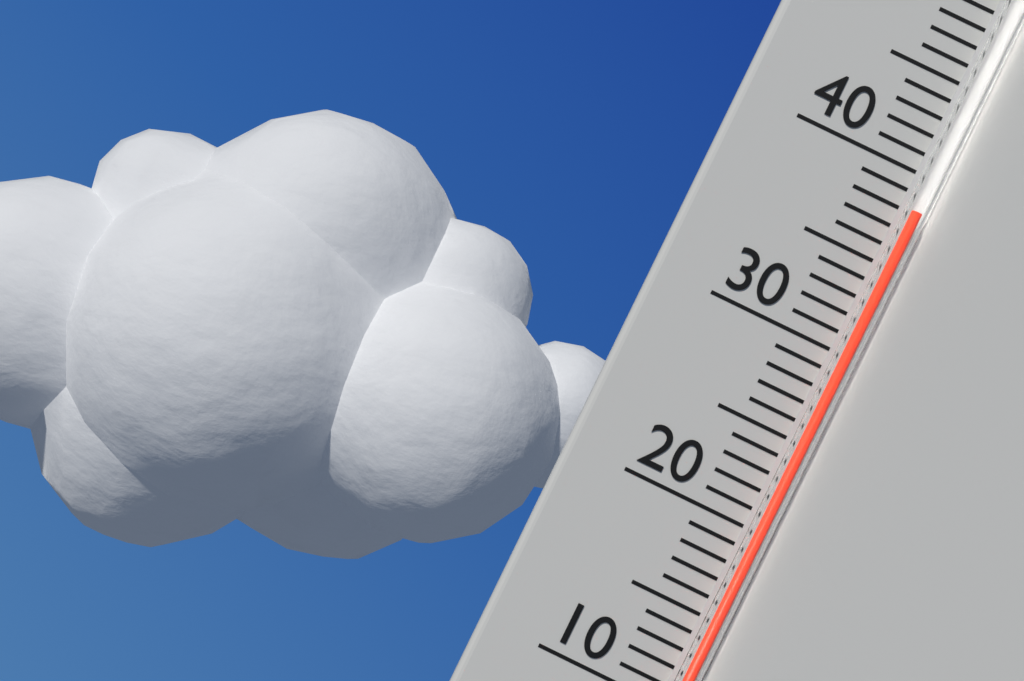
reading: 38 °C
